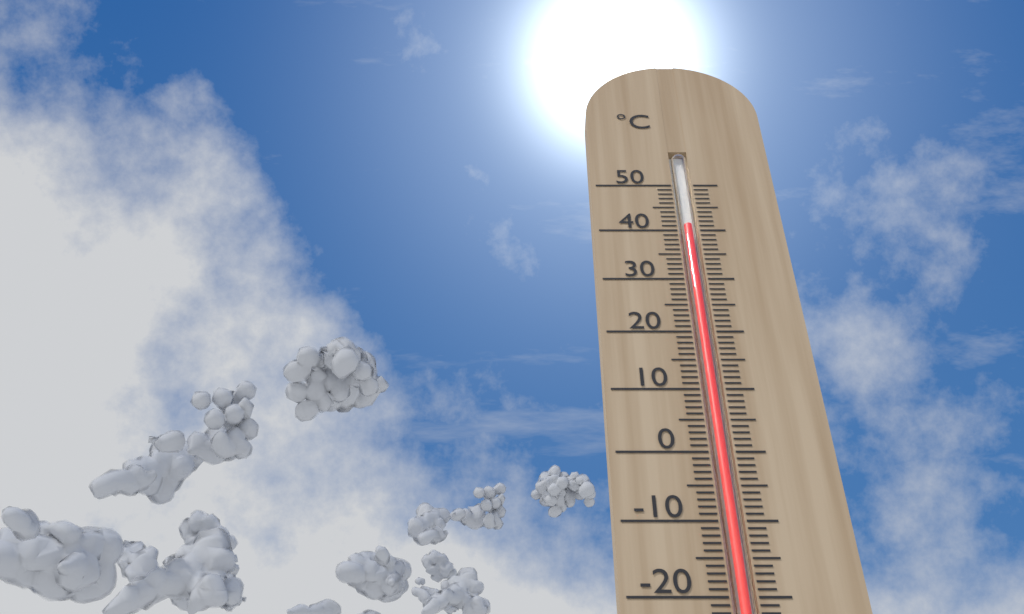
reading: 41 °C
